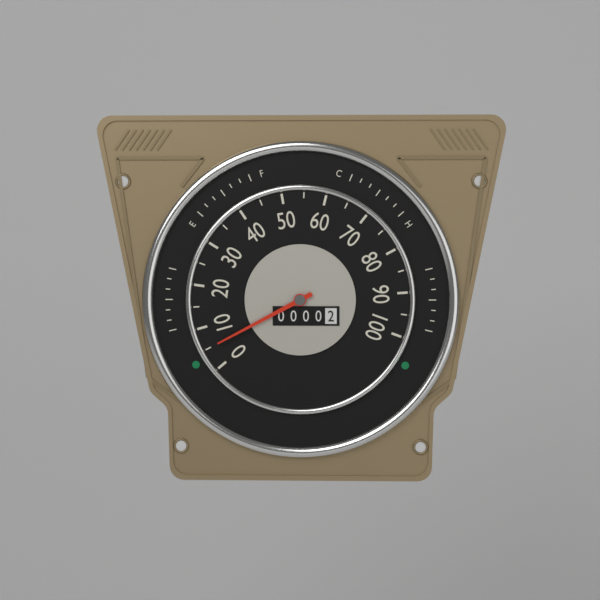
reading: 5 (no unit)
